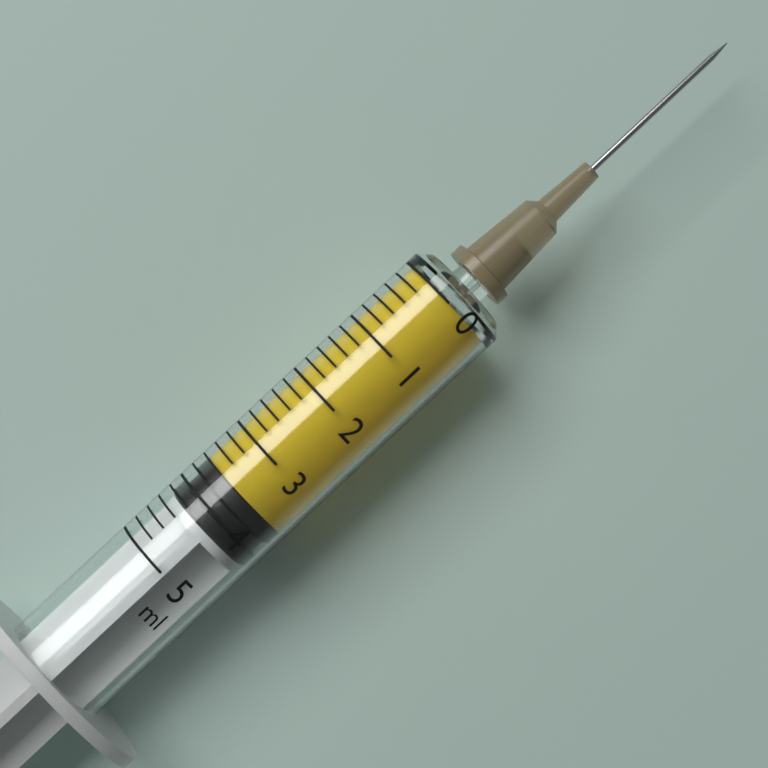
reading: 3.6 ml
